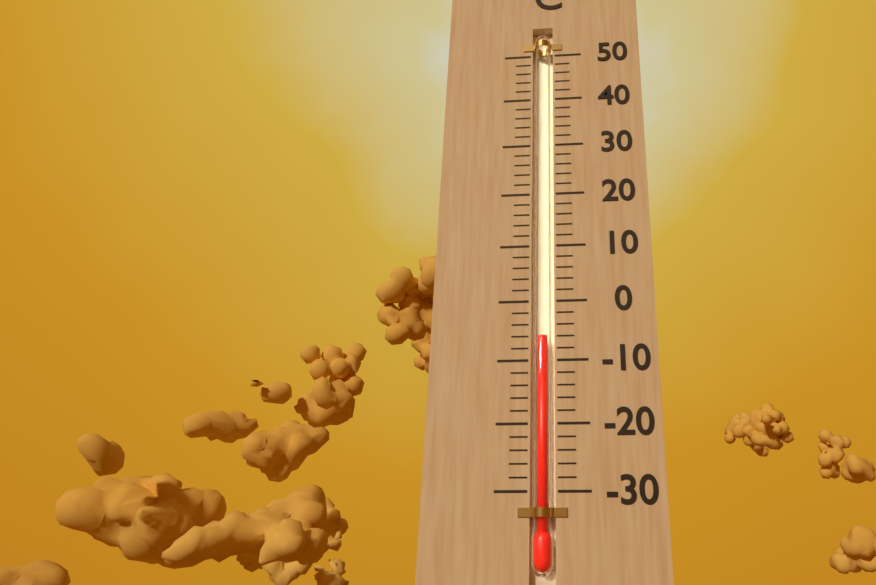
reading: -6 °C
